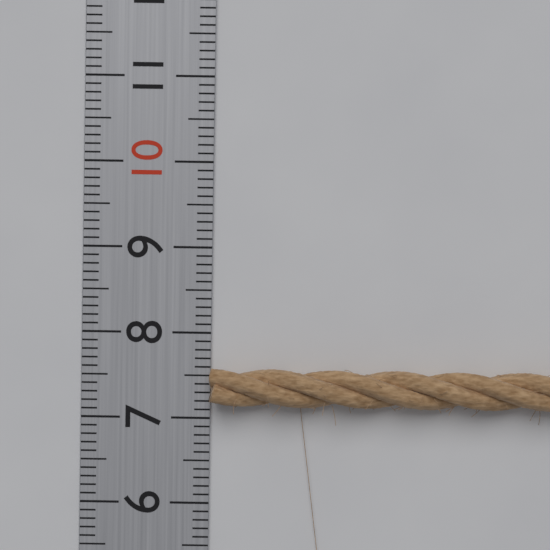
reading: 7.6 (no unit)
